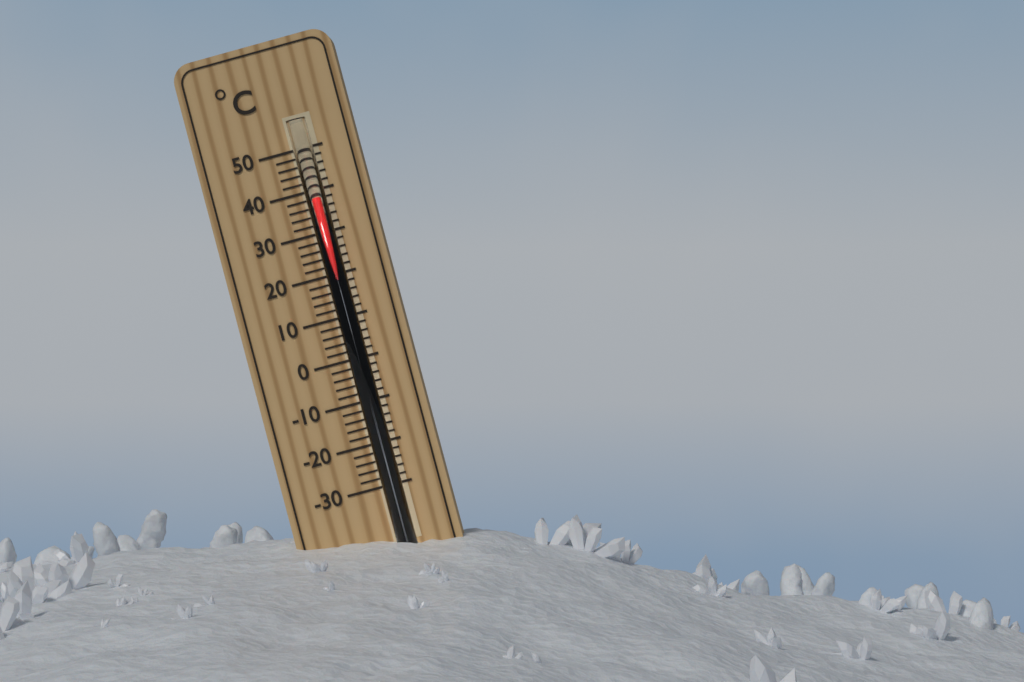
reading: 38 °C
